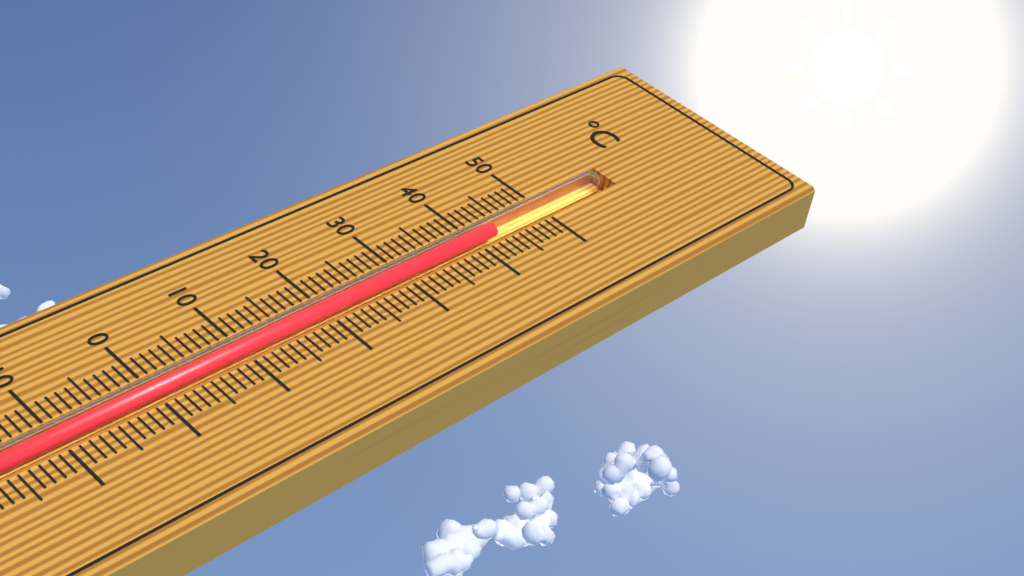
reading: 43 °C
